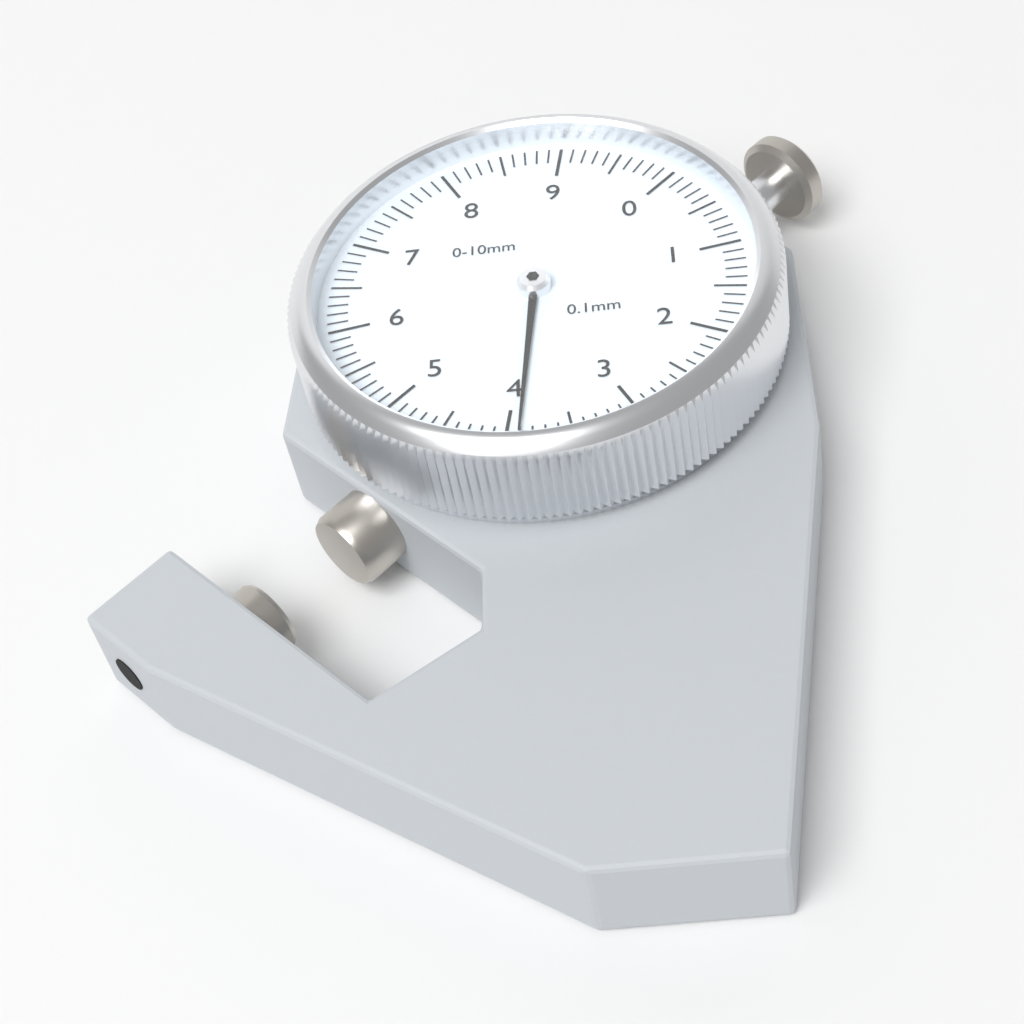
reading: 3.9 mm
